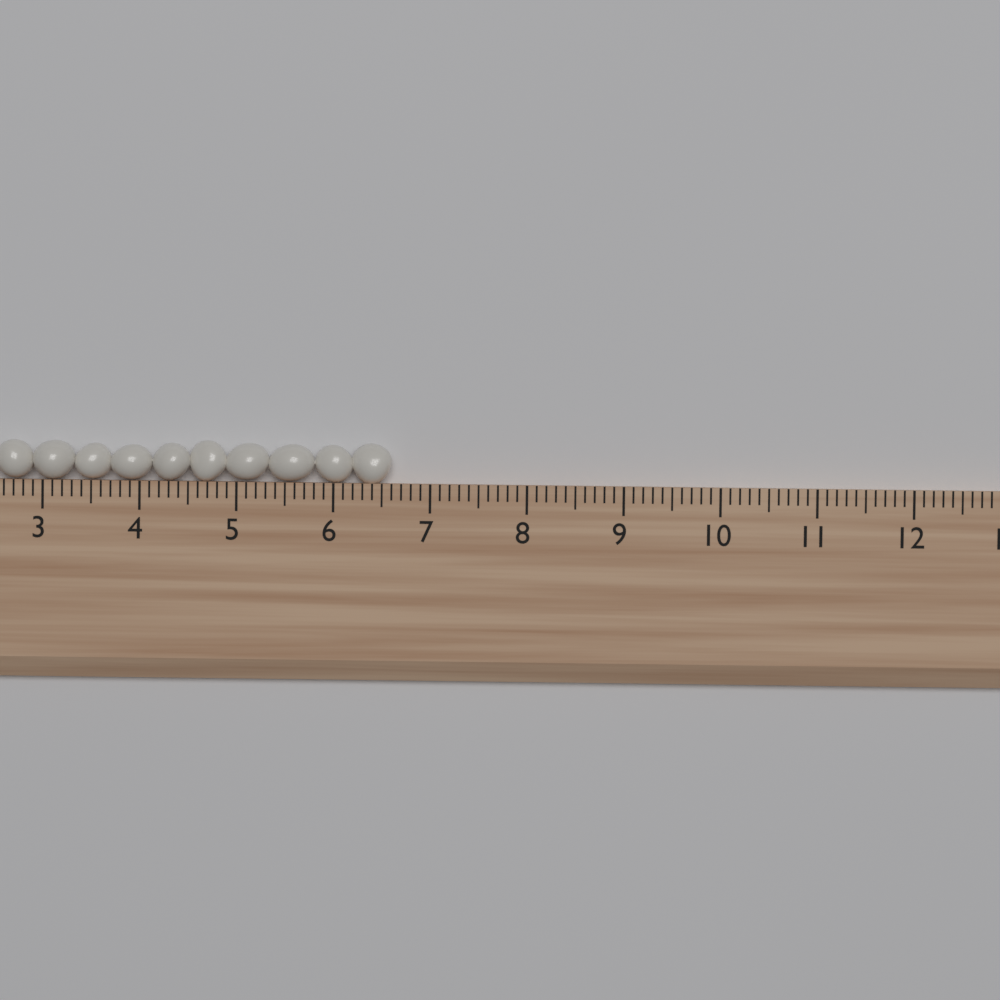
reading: 6.6 (no unit)
